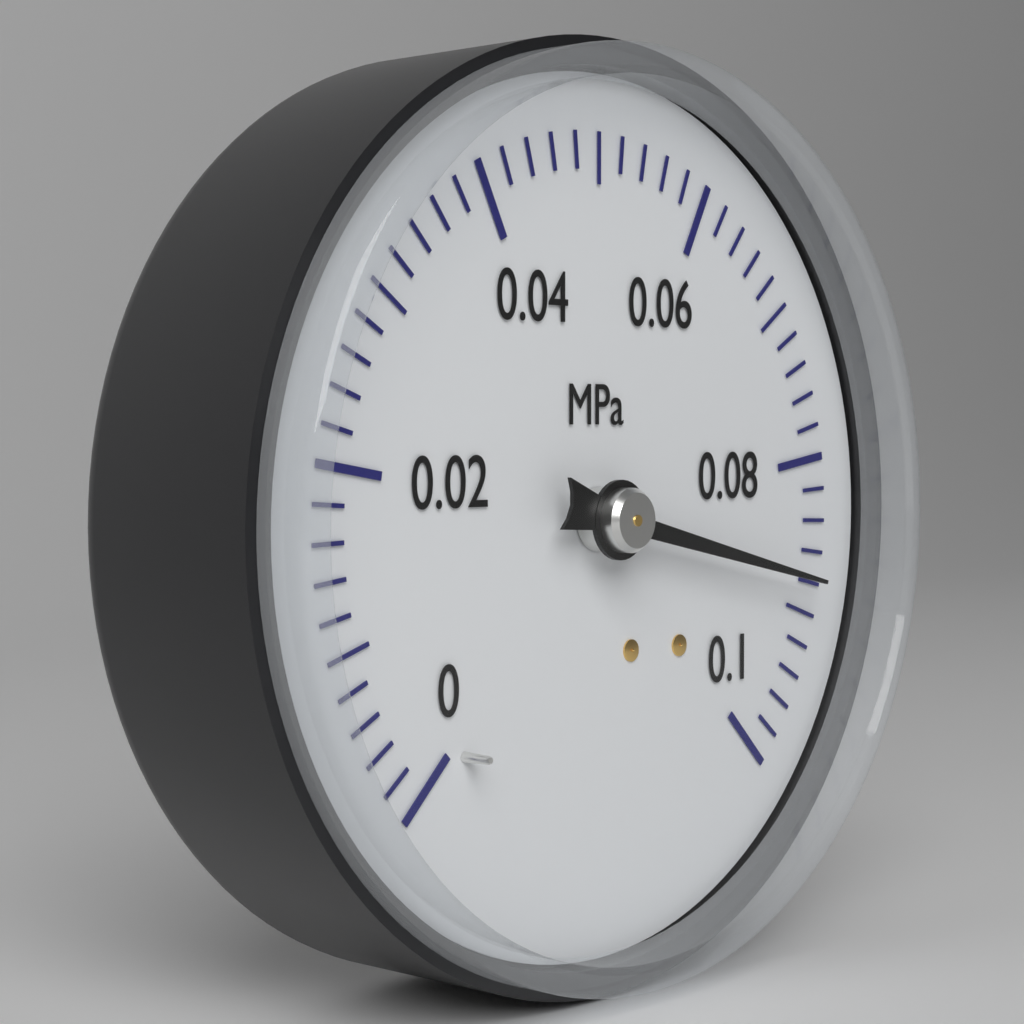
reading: 0.088 MPa
